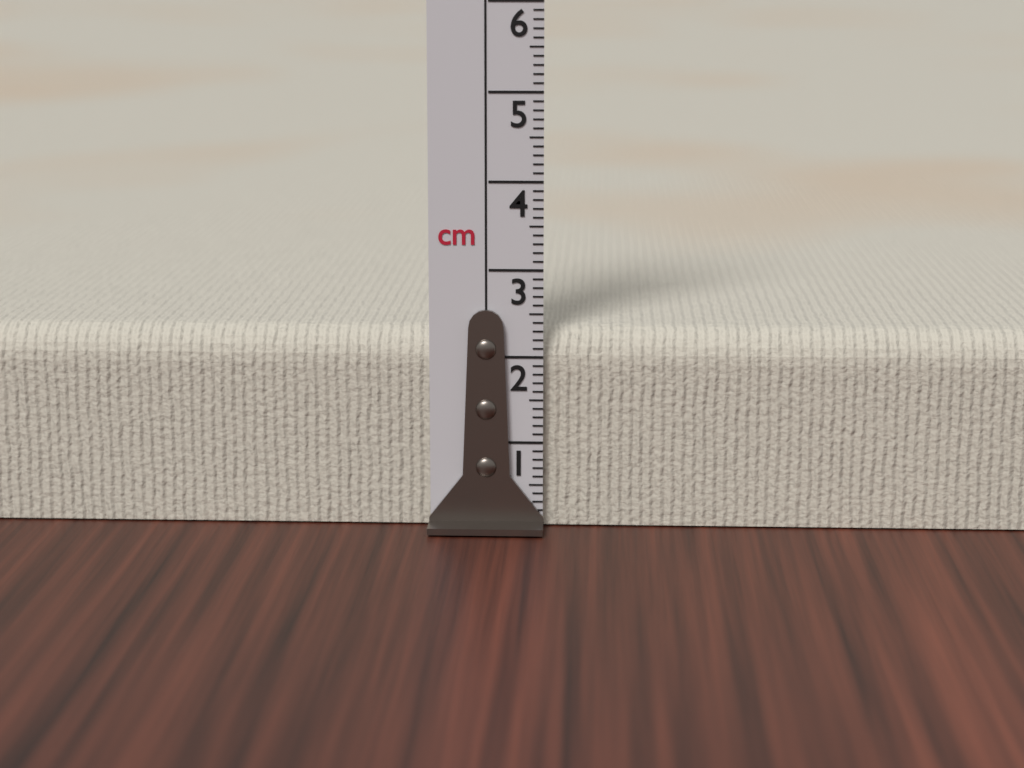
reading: 2.3 cm
